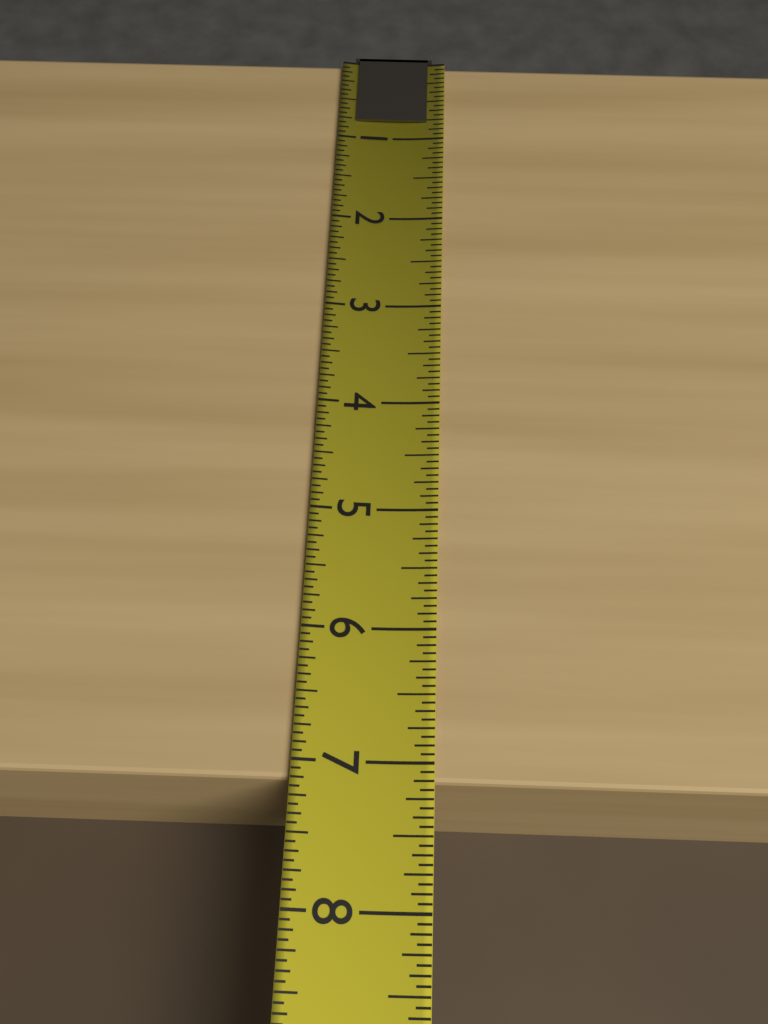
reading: 7.1250 (no unit)
